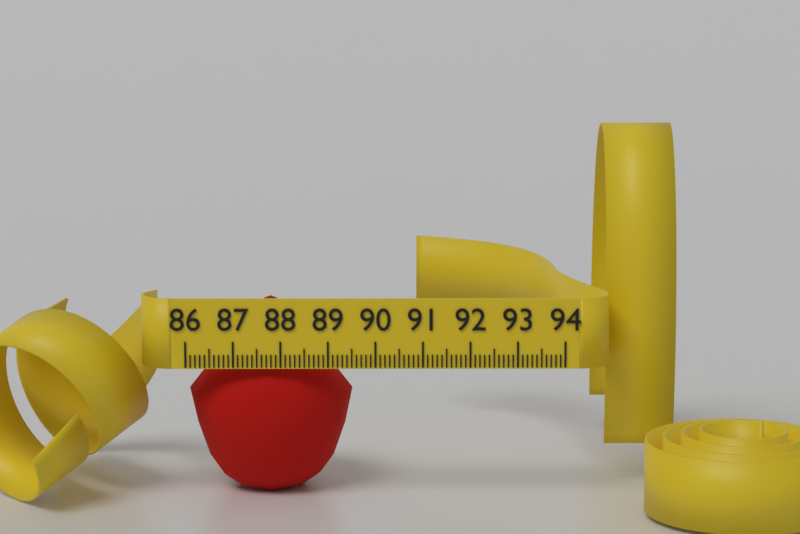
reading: 89.5 (no unit)
